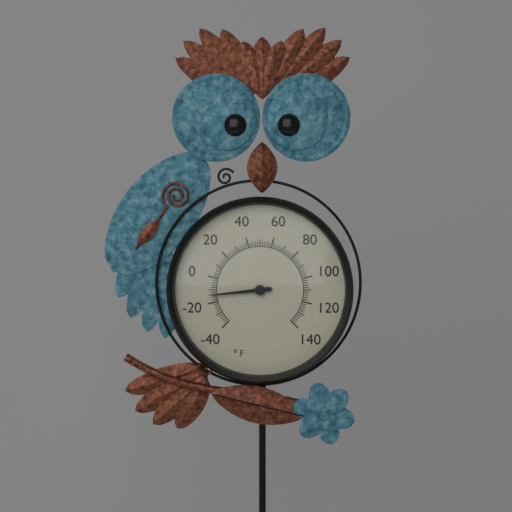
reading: -14 °F
